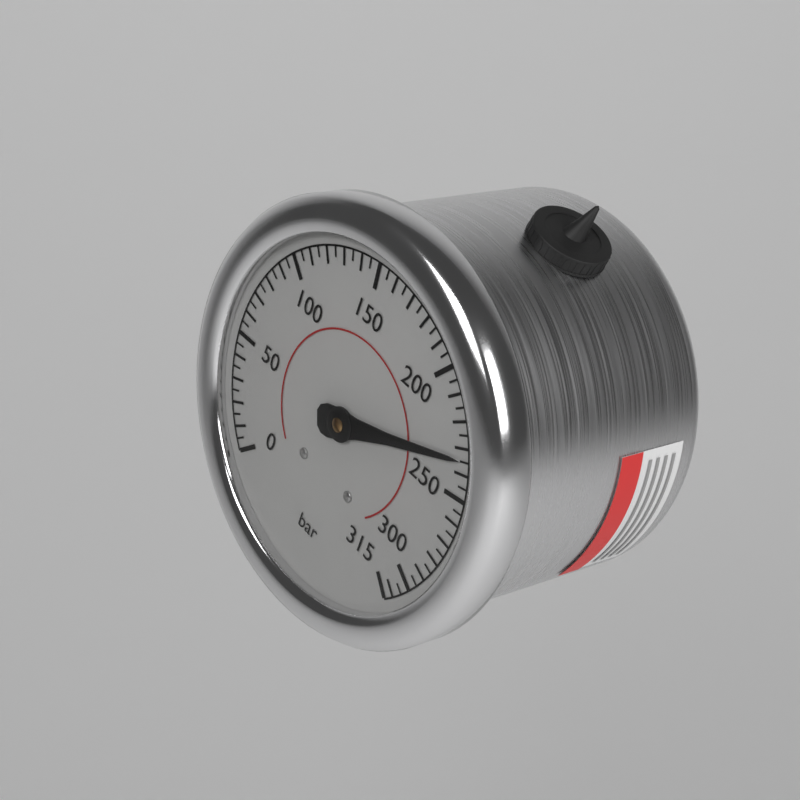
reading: 235 bar
